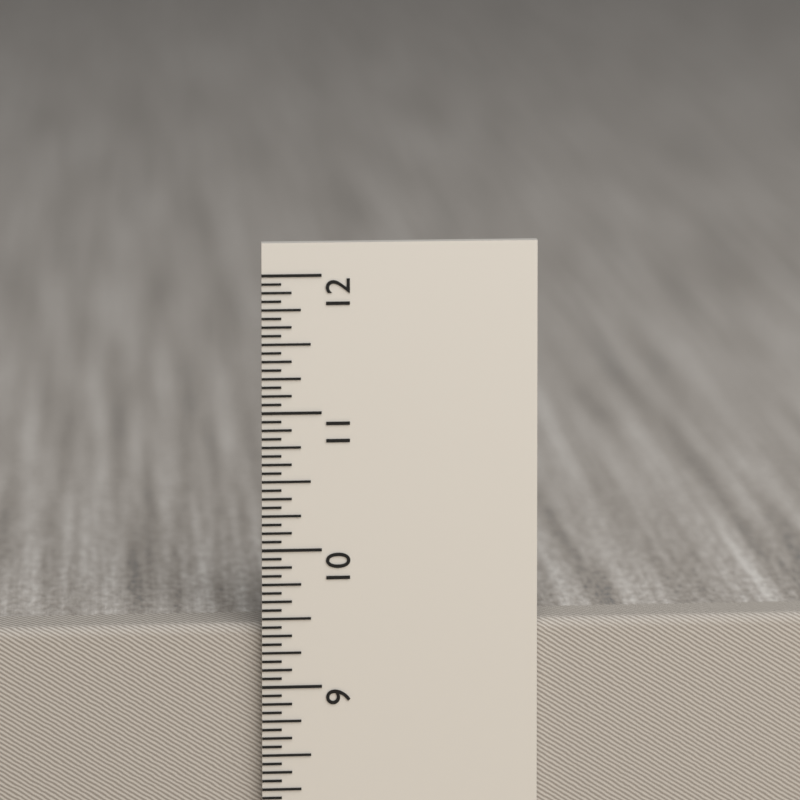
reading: 9.4375 in
